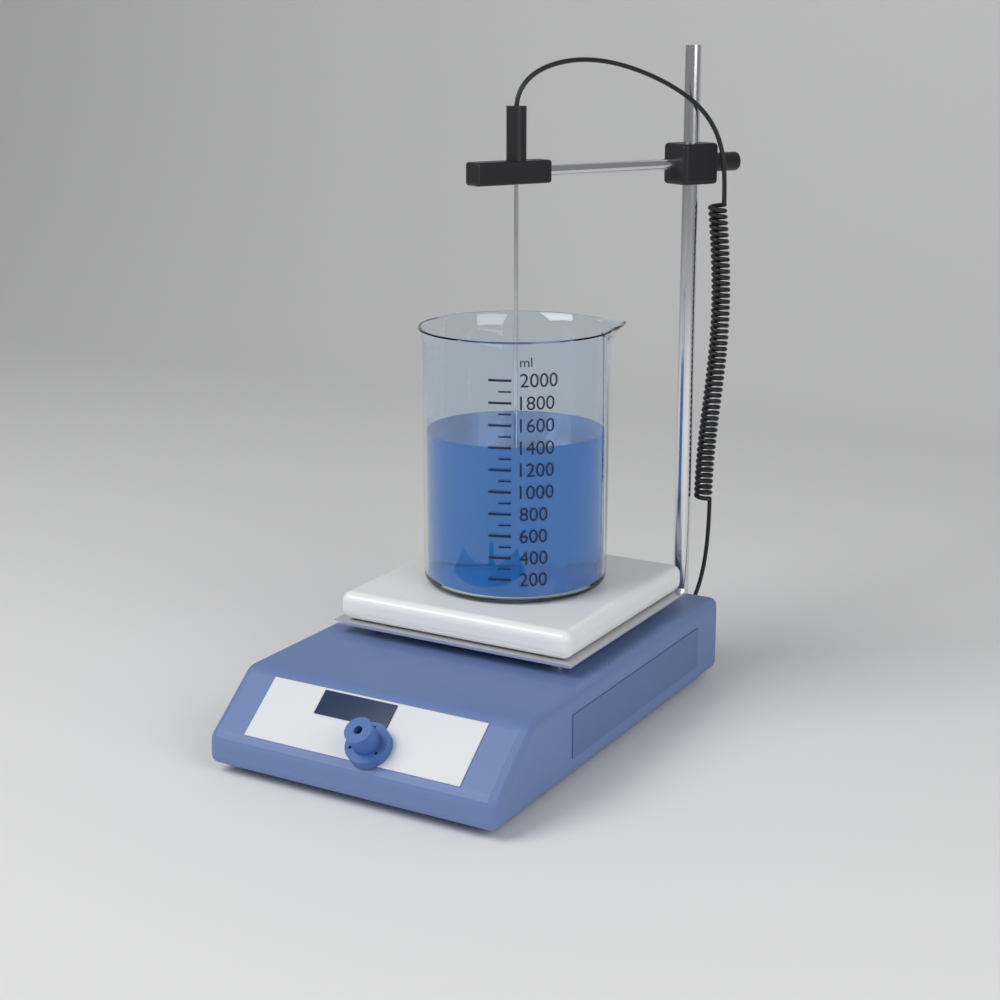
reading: 1400 ml
